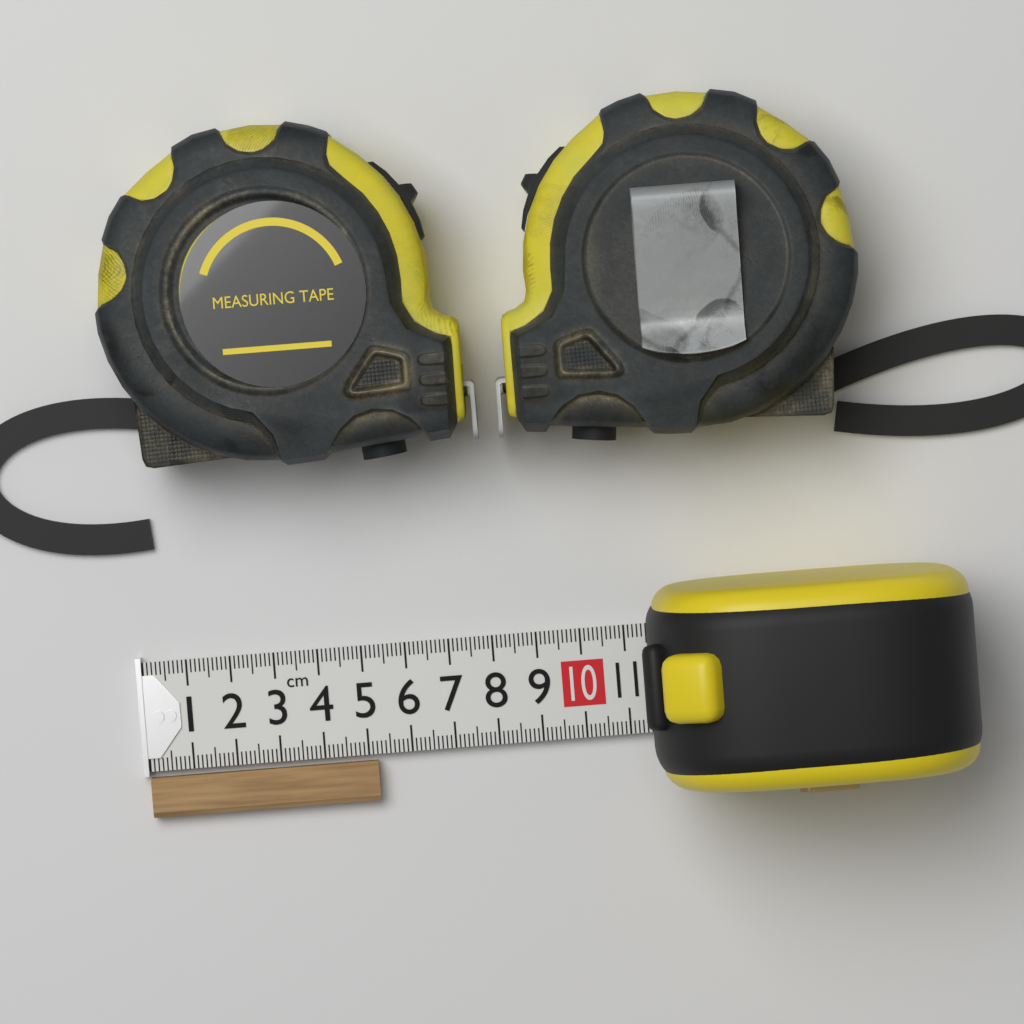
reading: 5.2 cm
